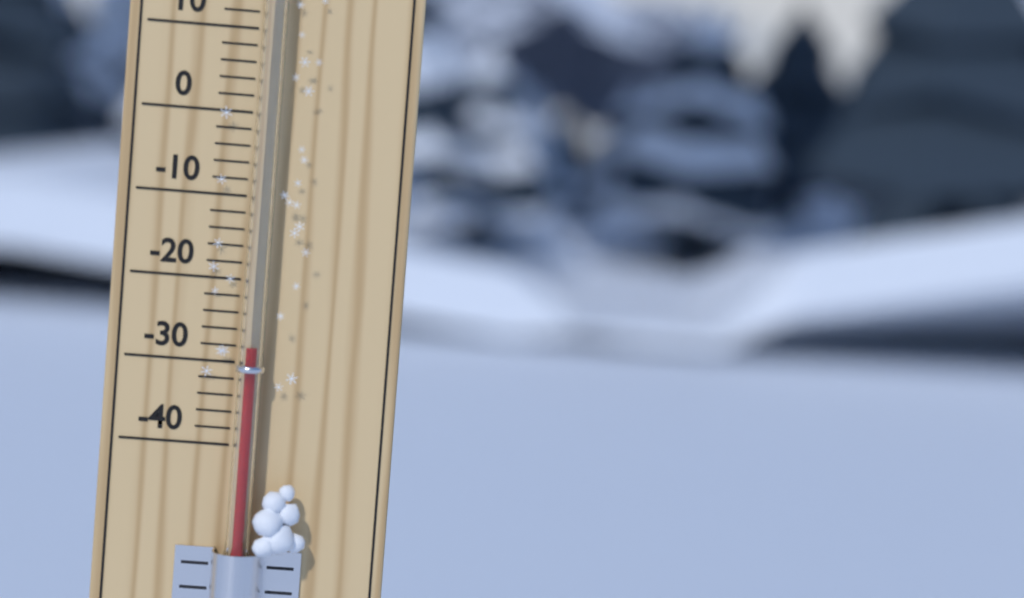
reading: -28 °C
